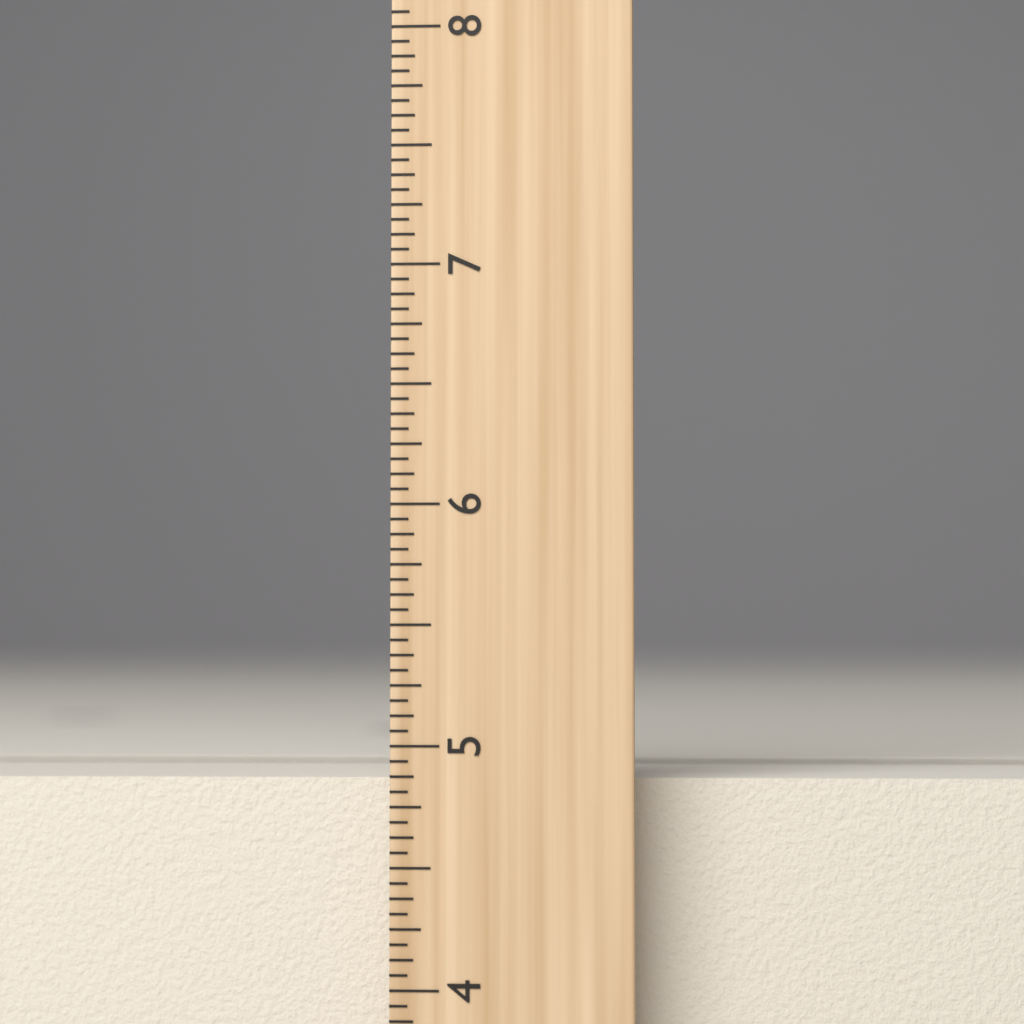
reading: 4.8750 inch
